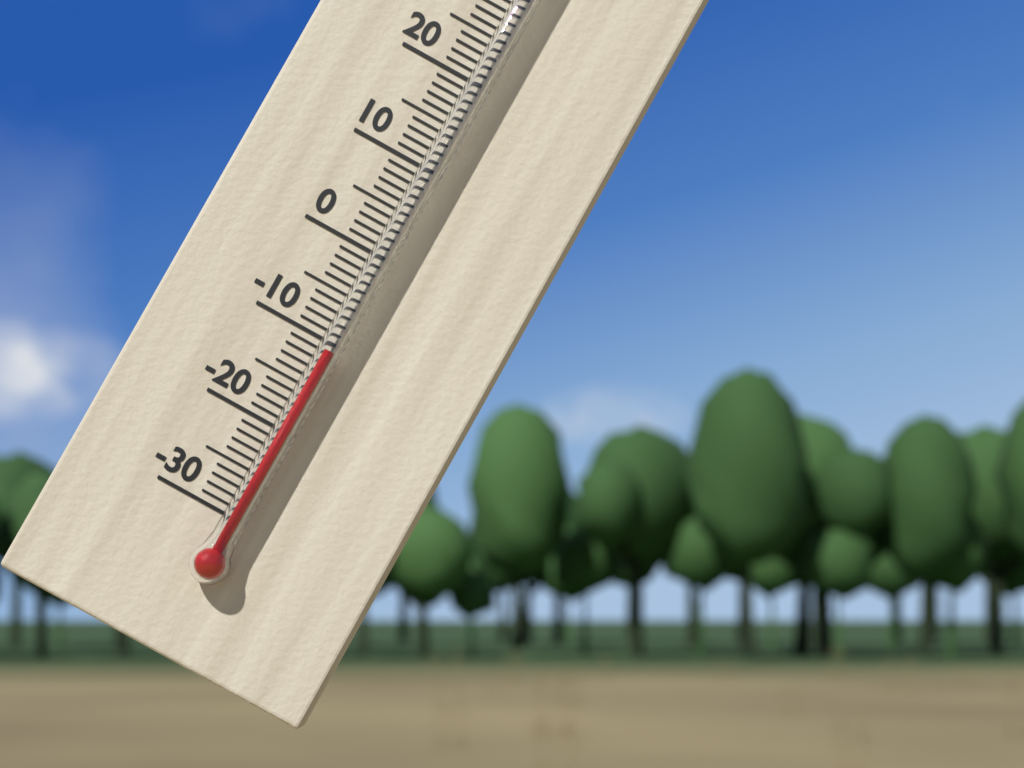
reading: -11 °C
